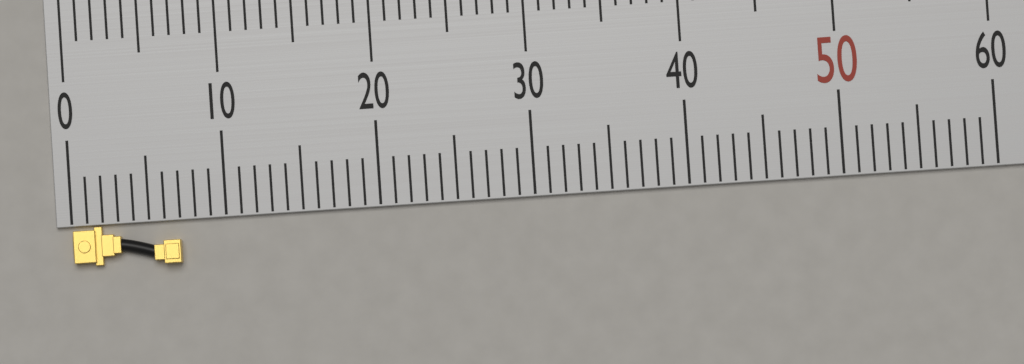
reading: 7 (no unit)
